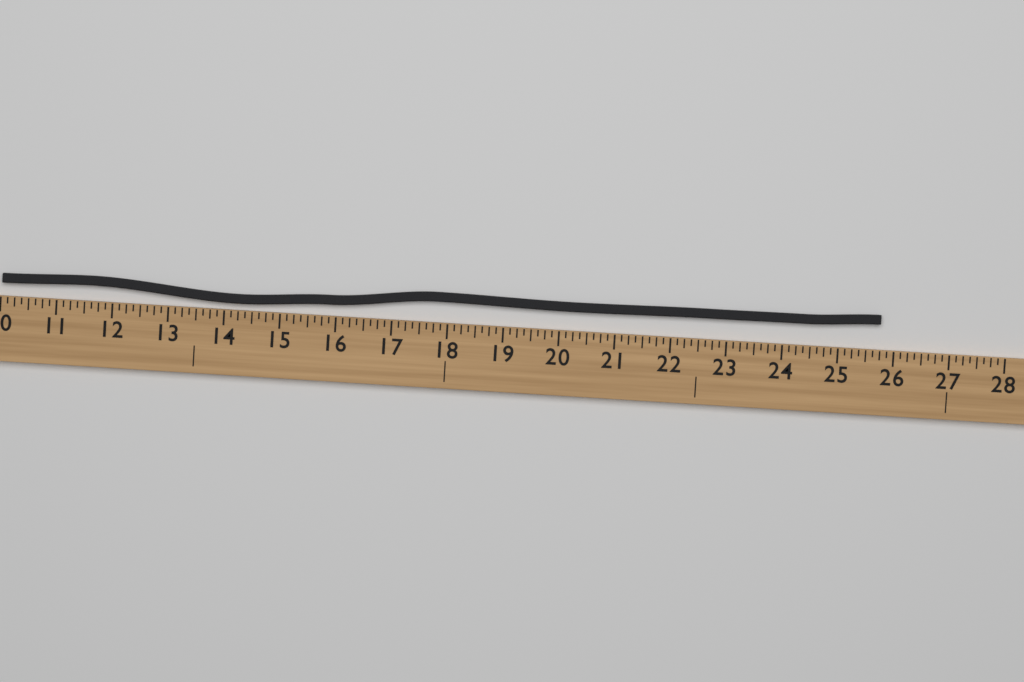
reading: 25.750 (no unit)
